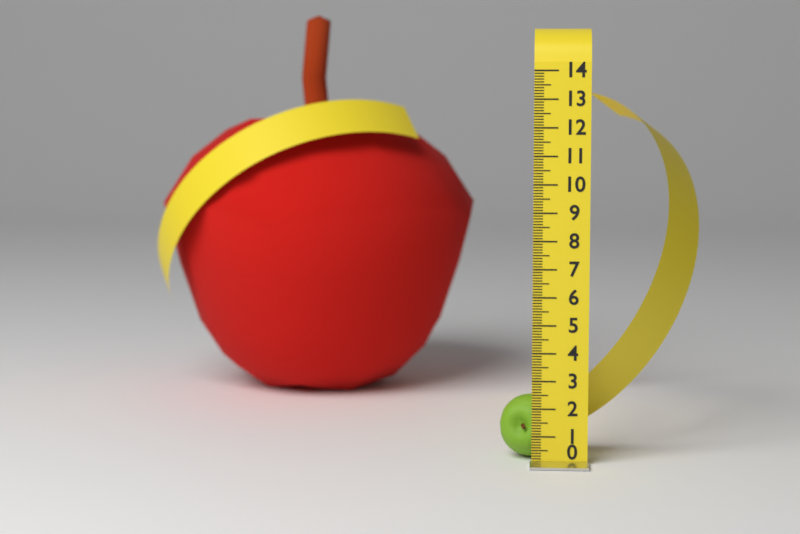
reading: 2.3 (no unit)
